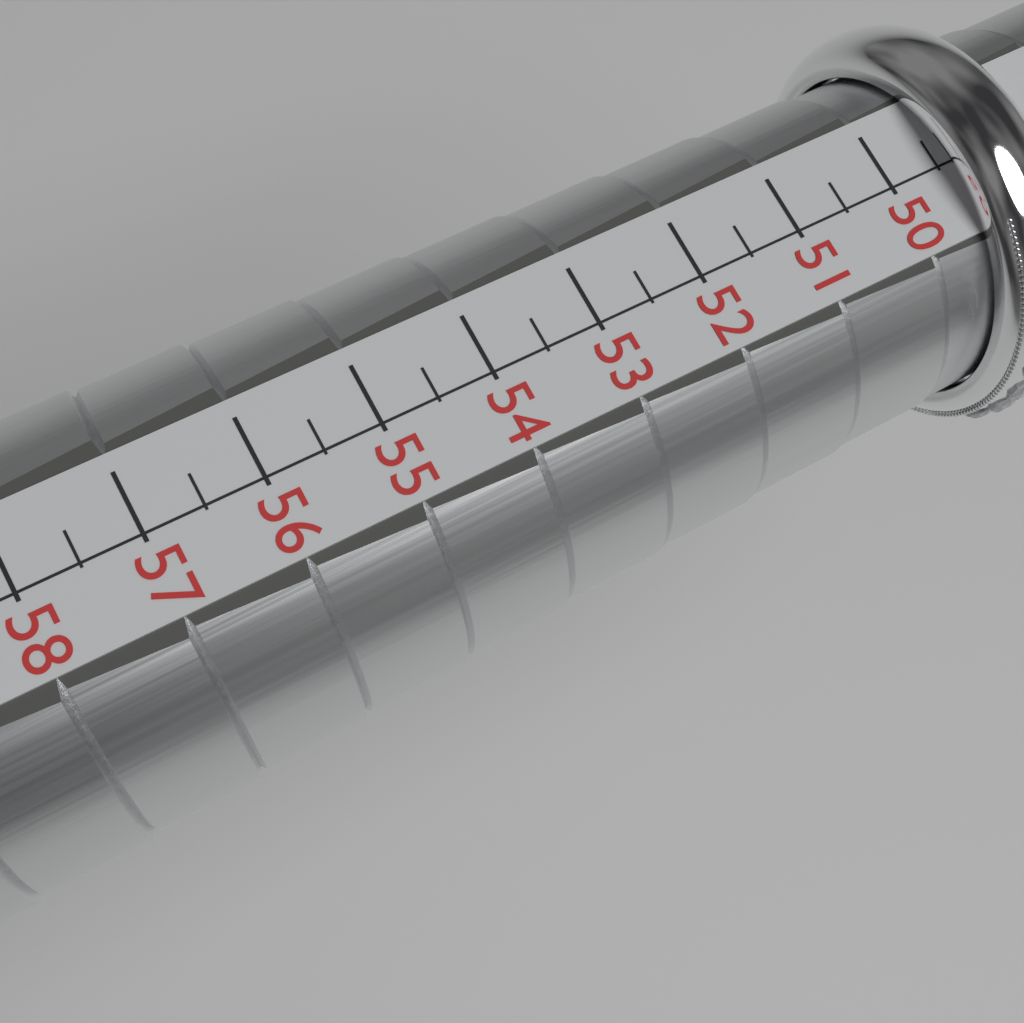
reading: 49.5 (no unit)
